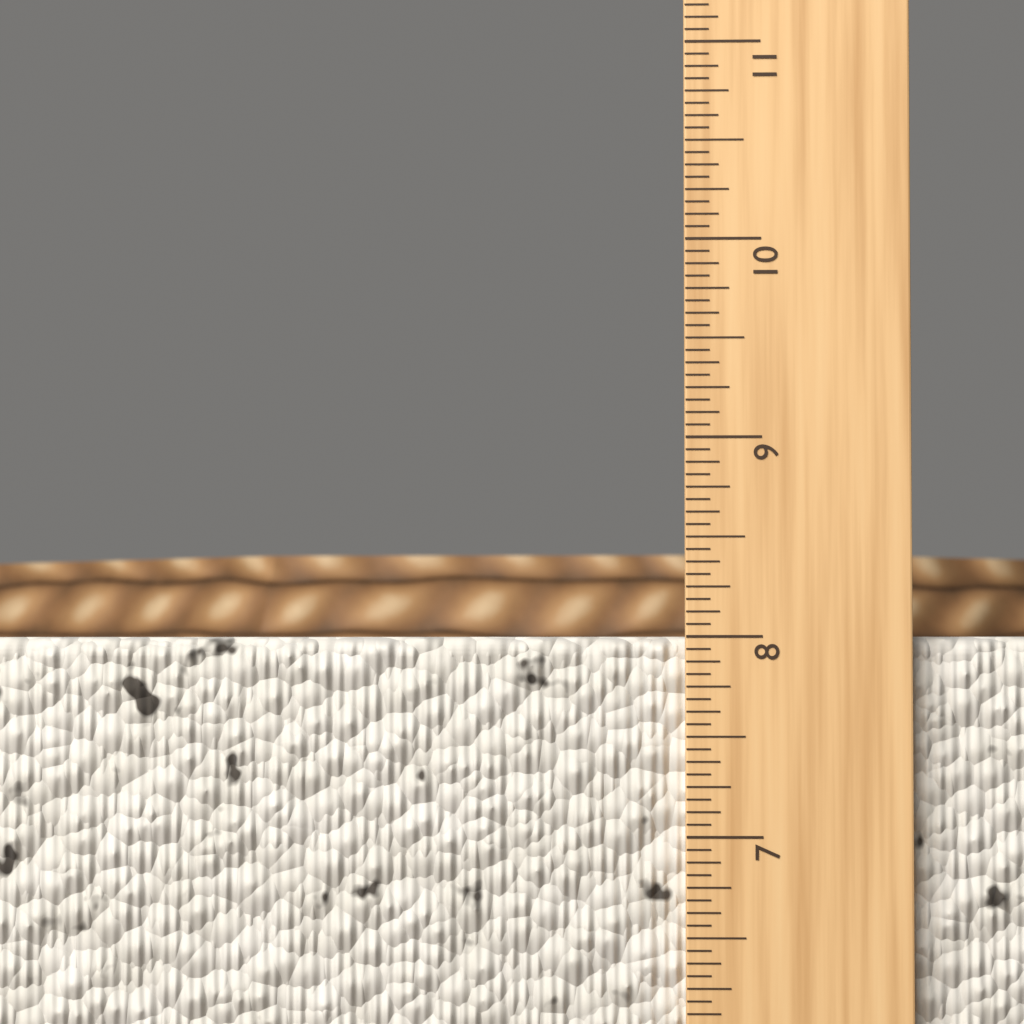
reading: 8.0000 in
